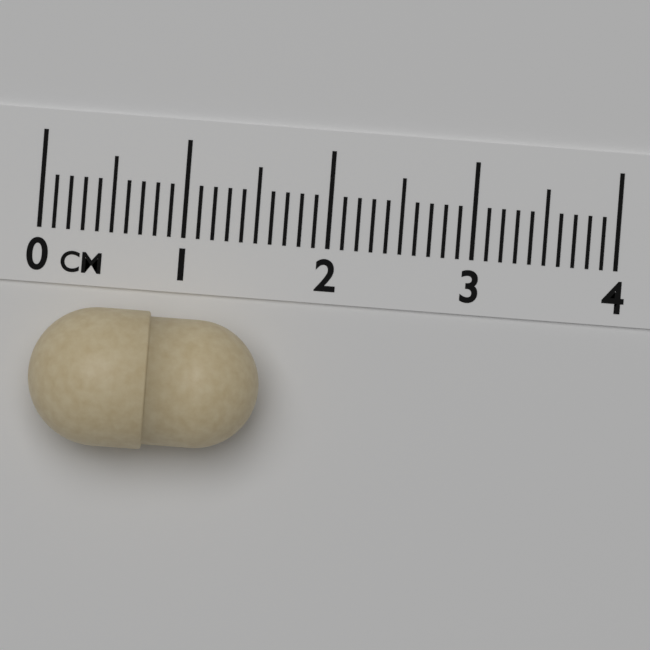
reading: 1.6 cm
